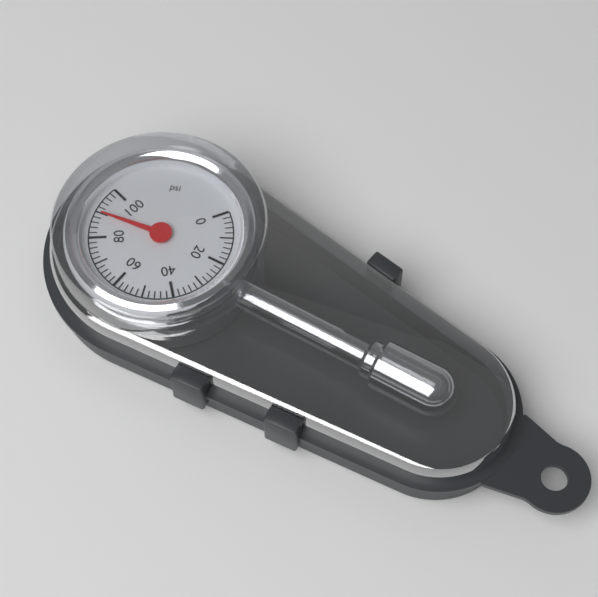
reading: 90 psi
